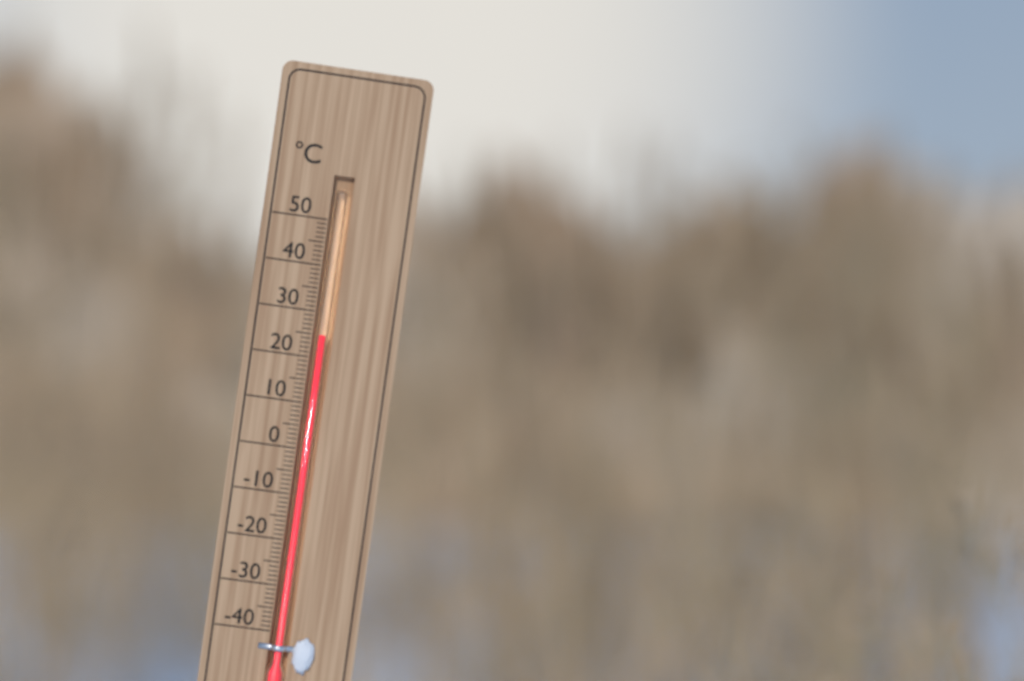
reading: 25 °C
